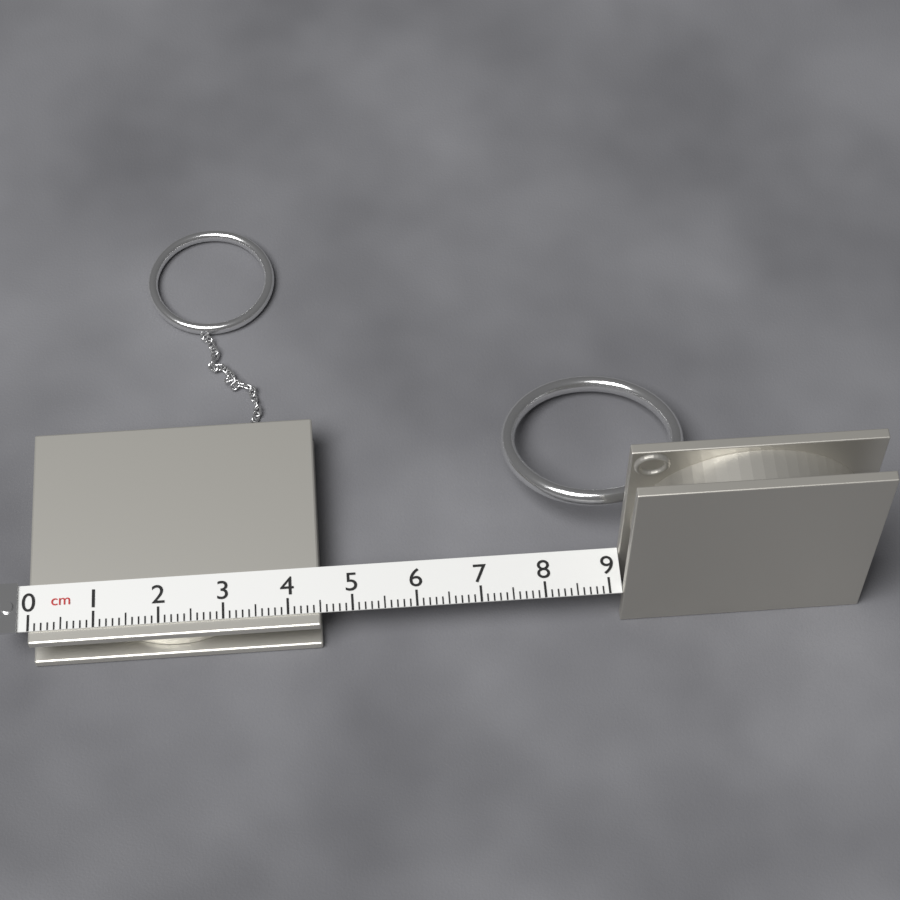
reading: 4.5 cm
